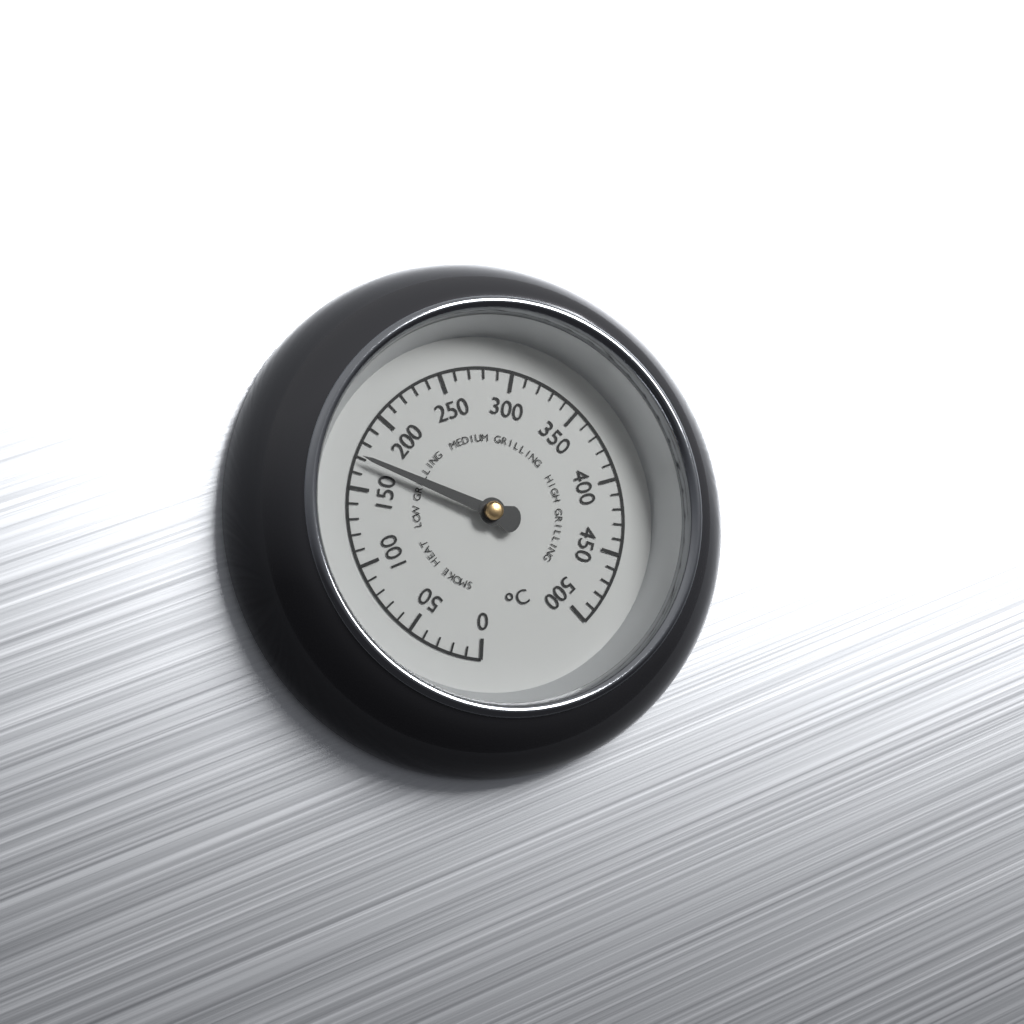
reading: 170 °C
